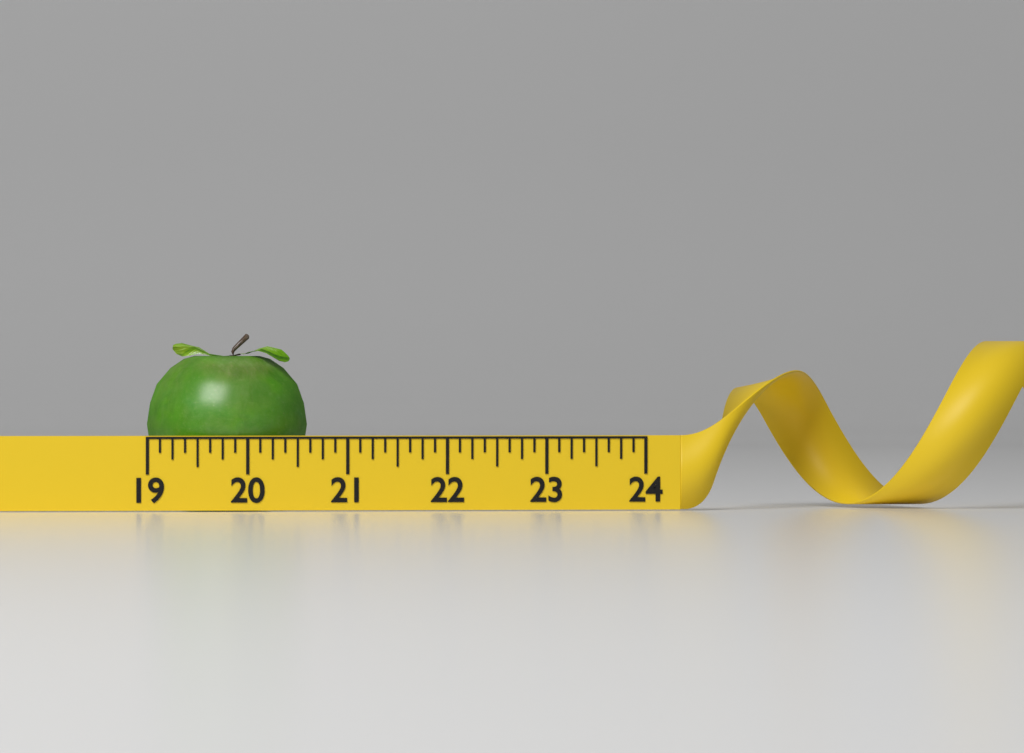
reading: 20.625 (no unit)
